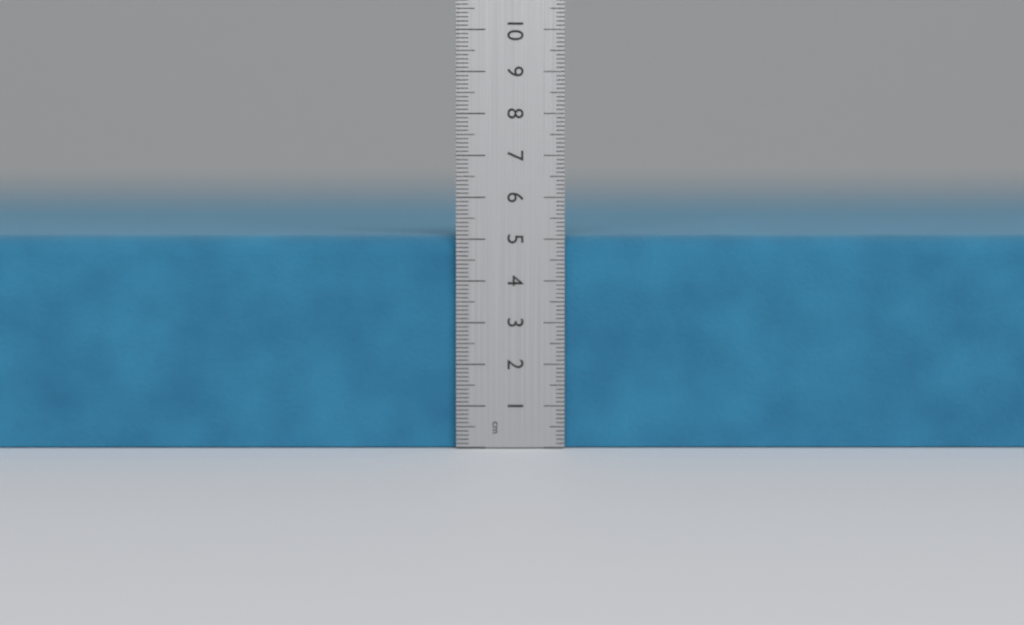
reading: 5.1 cm
